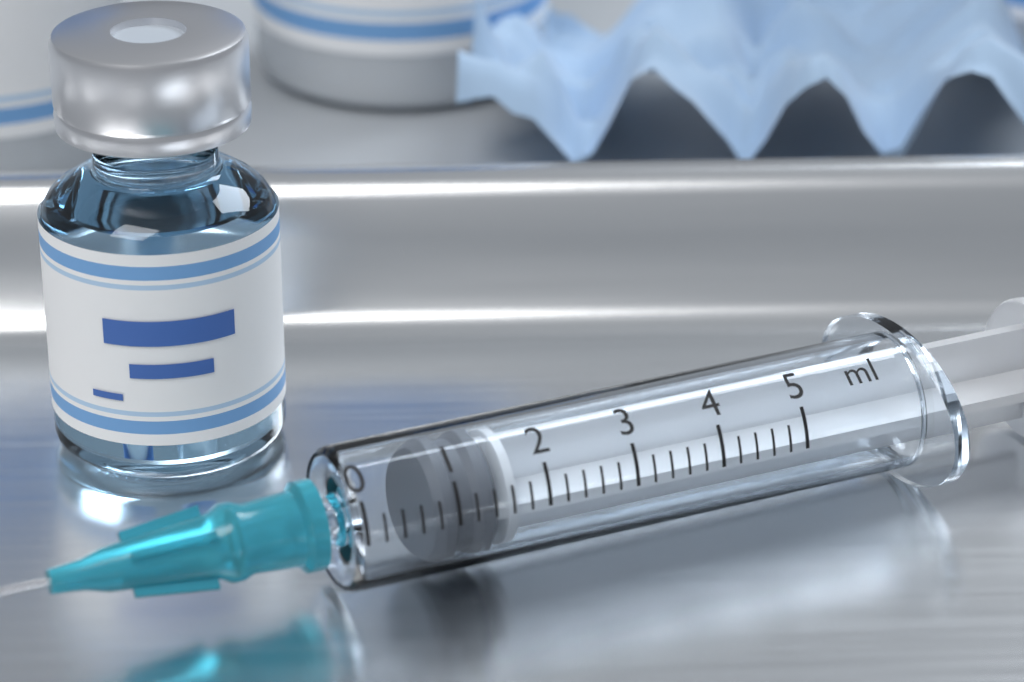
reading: 0.8 ml
